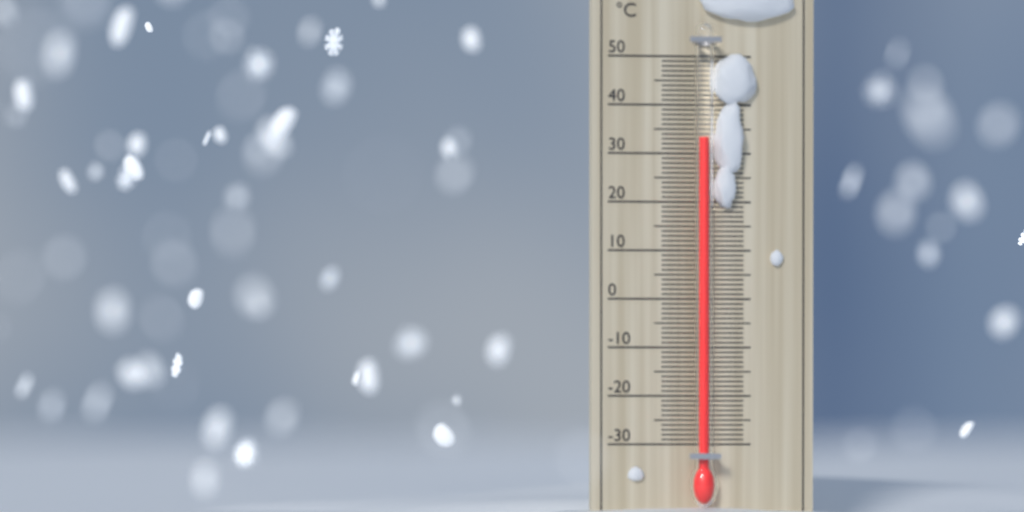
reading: 33 °C
